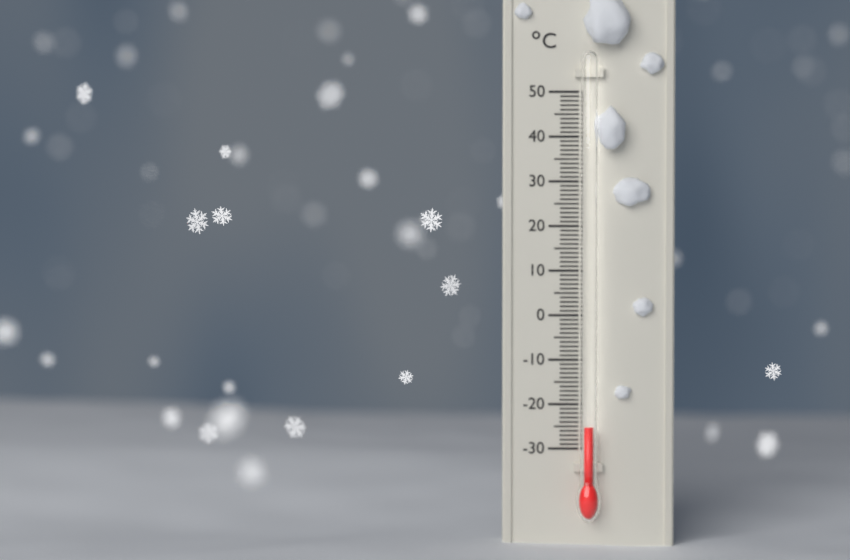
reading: -25 °C
